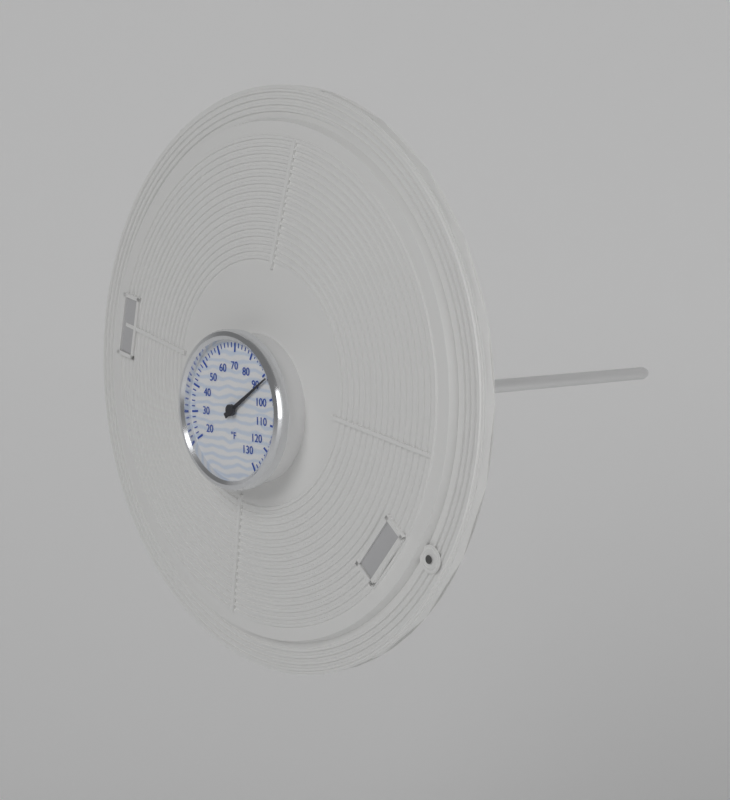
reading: 92 °F
